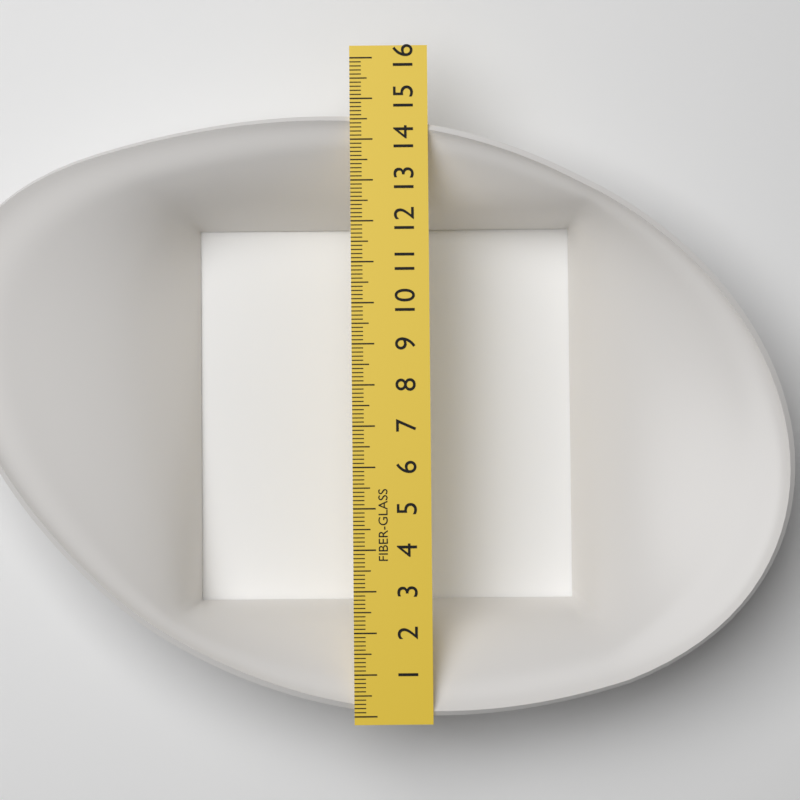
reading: 14.6 (no unit)
